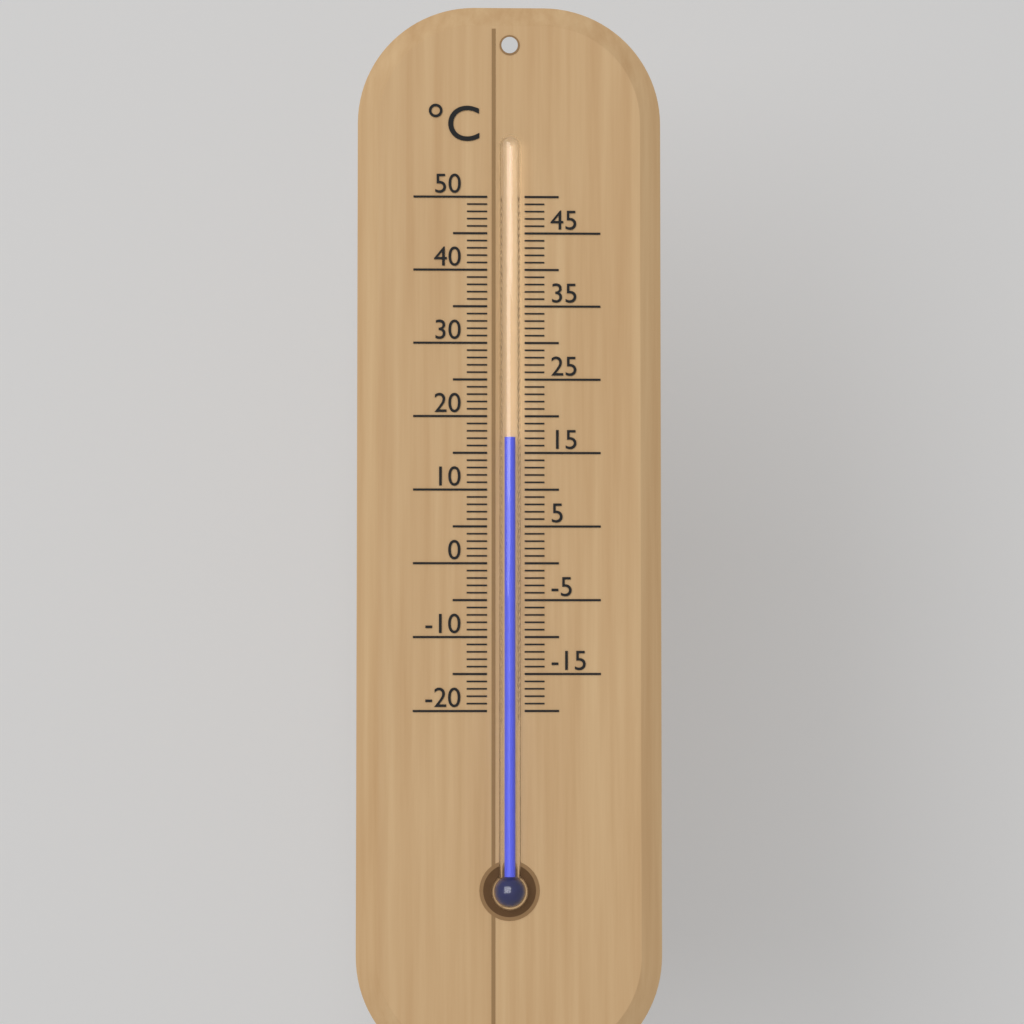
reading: 17 °C
